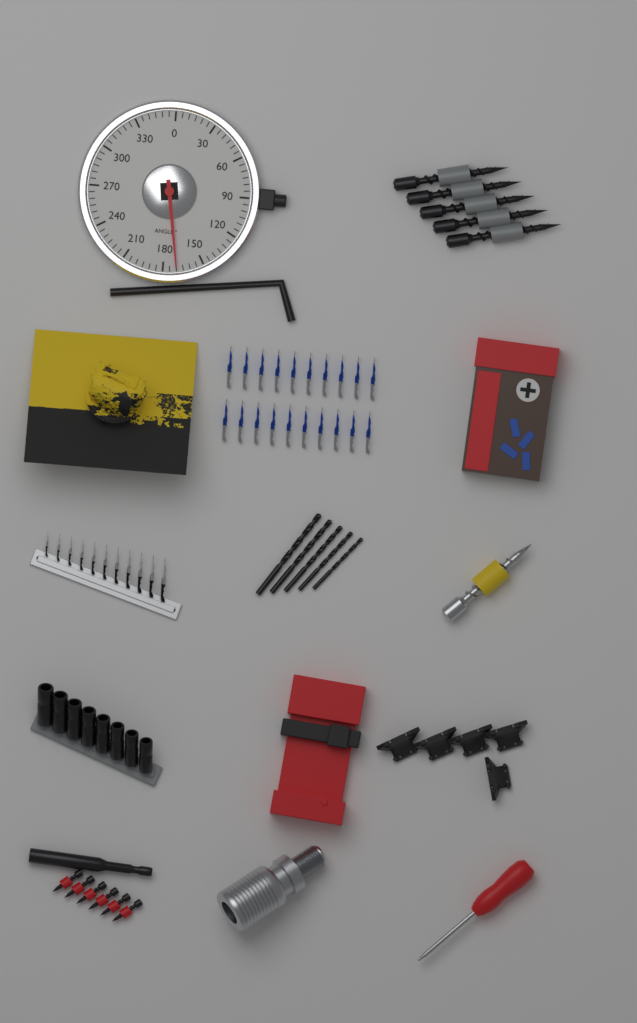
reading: 170 °
